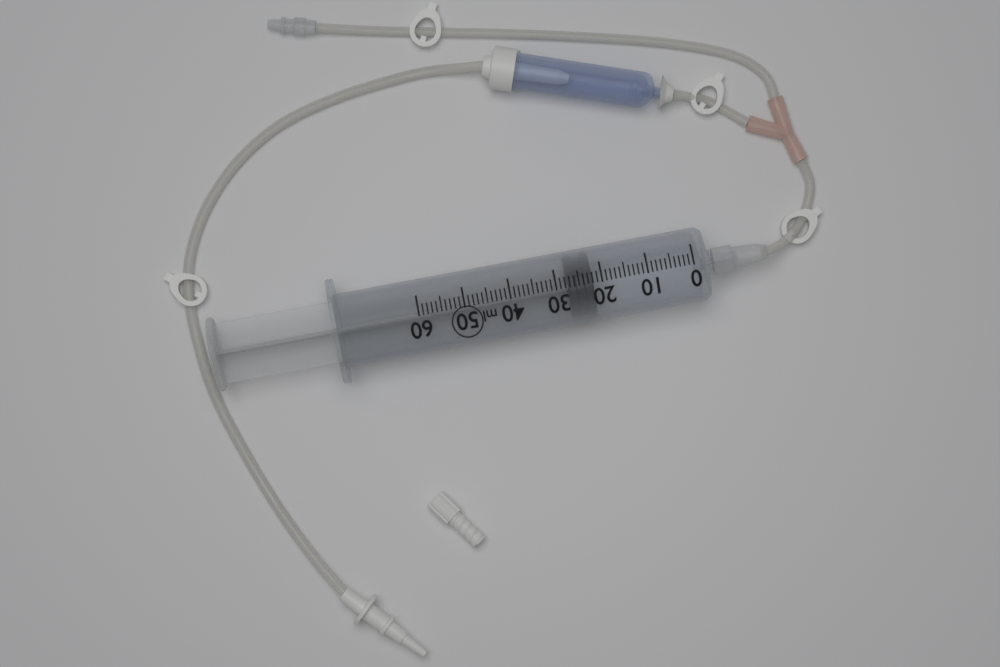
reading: 22 ml
